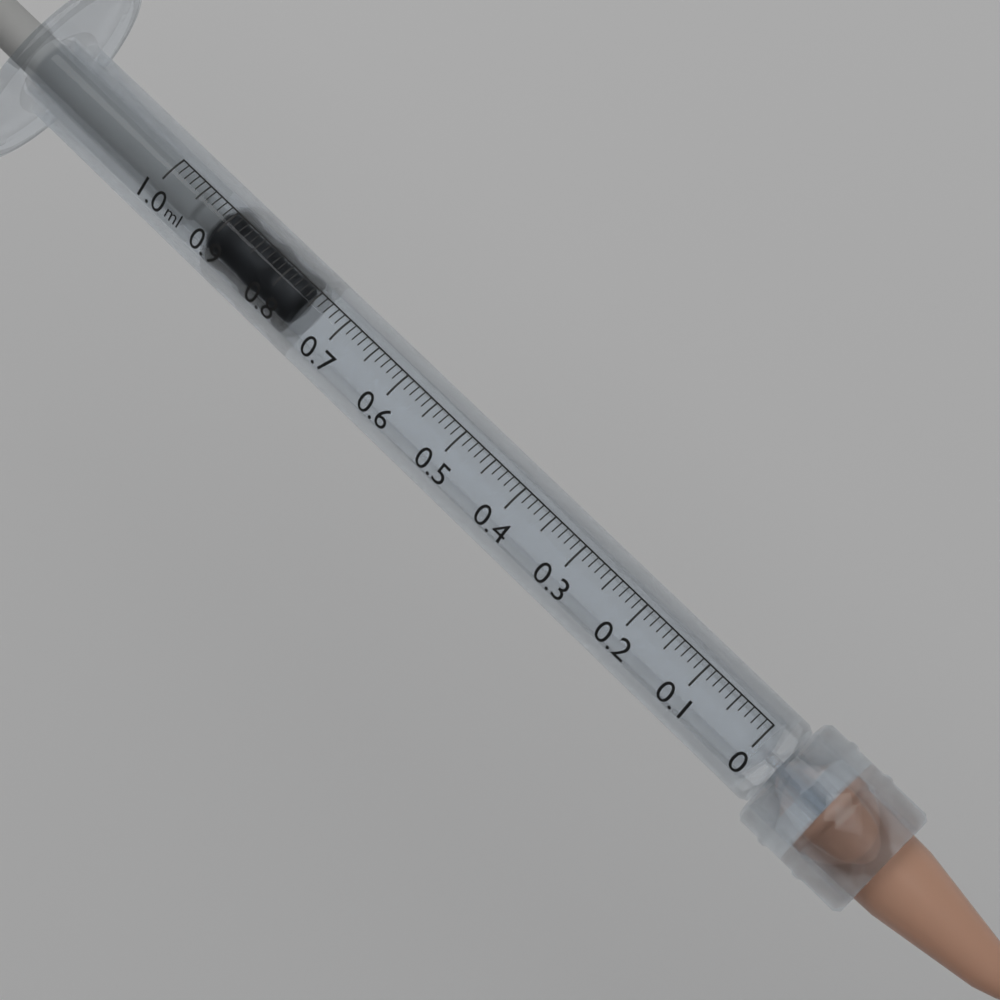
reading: 0.76 ml
